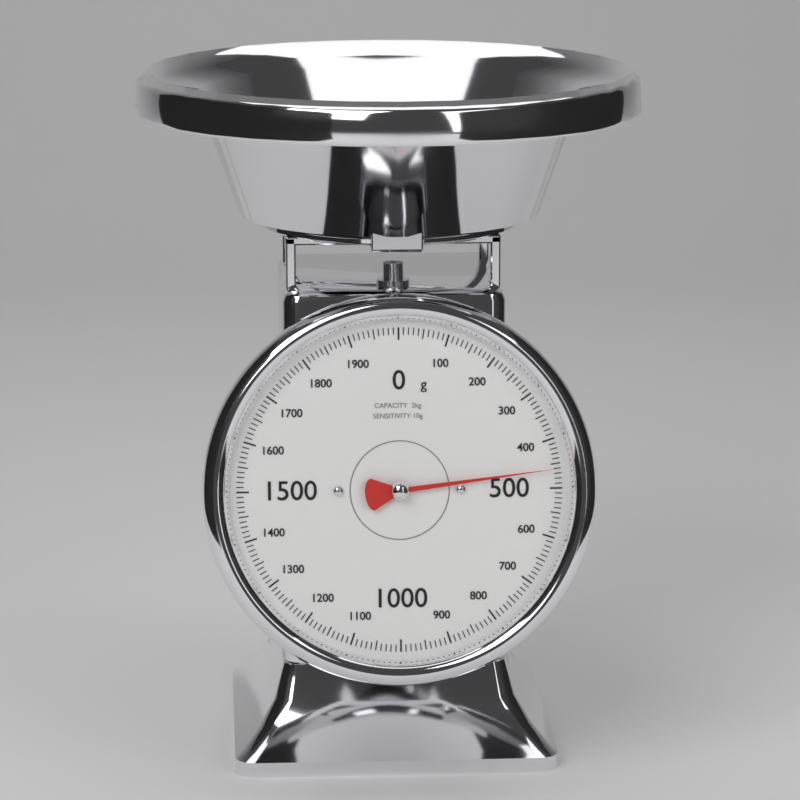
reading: 460 g
